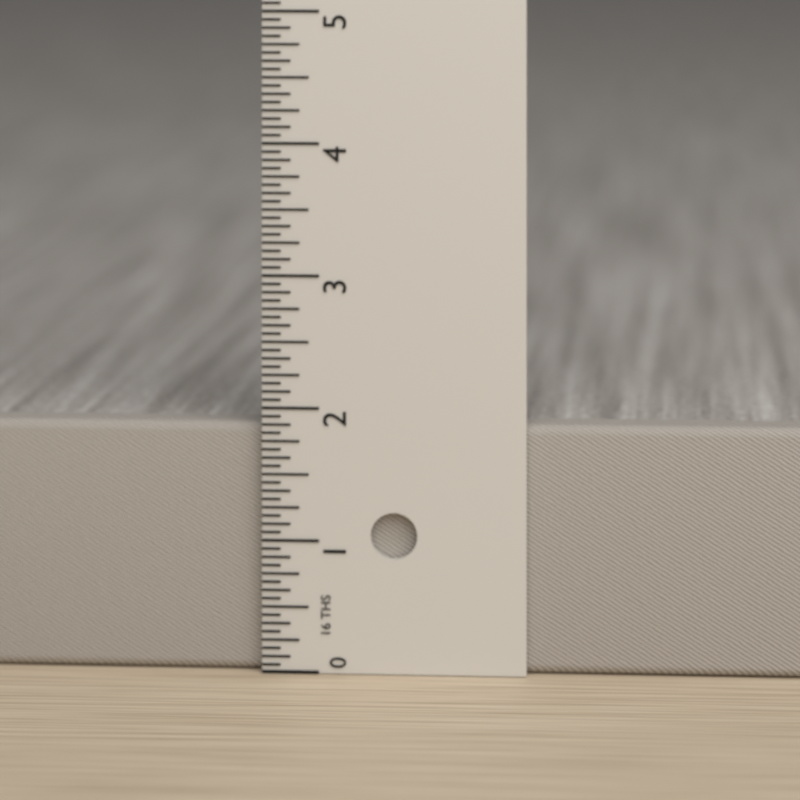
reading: 1.8750 in
